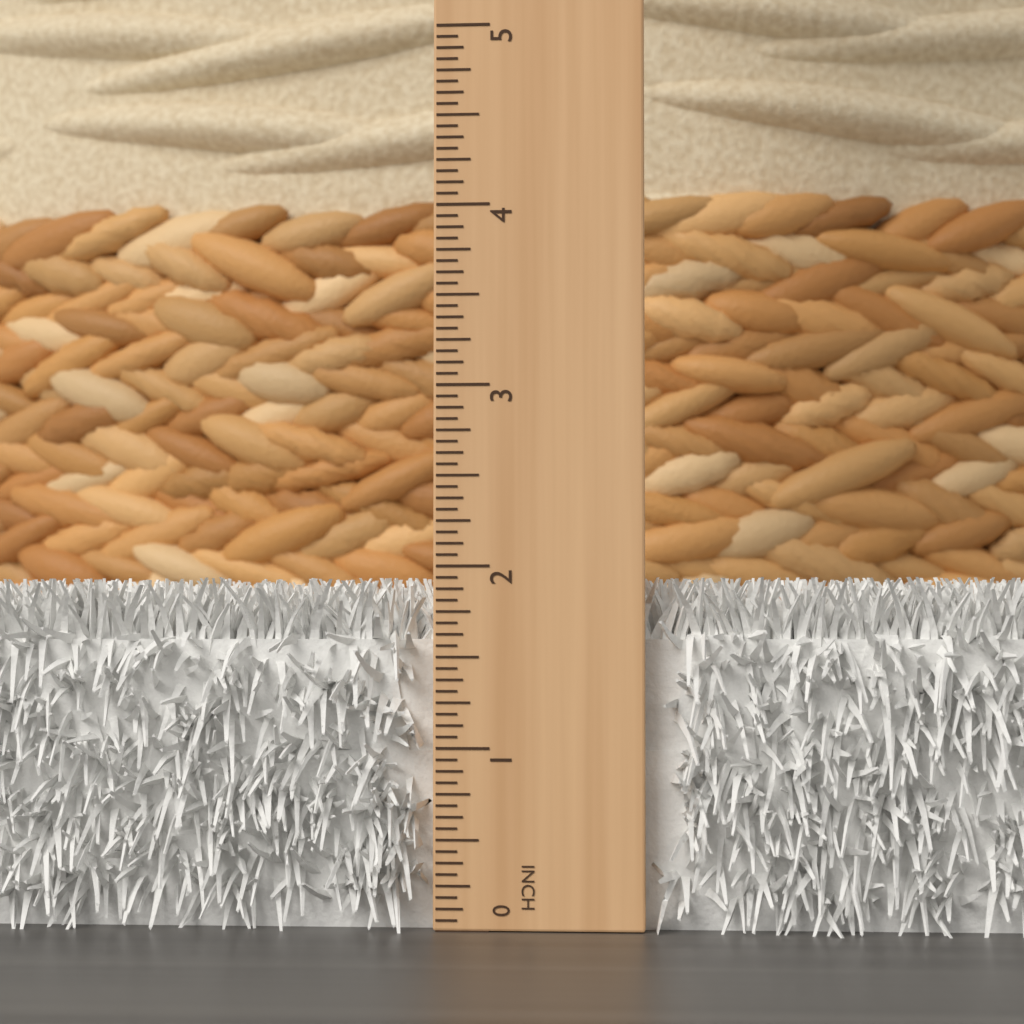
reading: 1.9375 in
